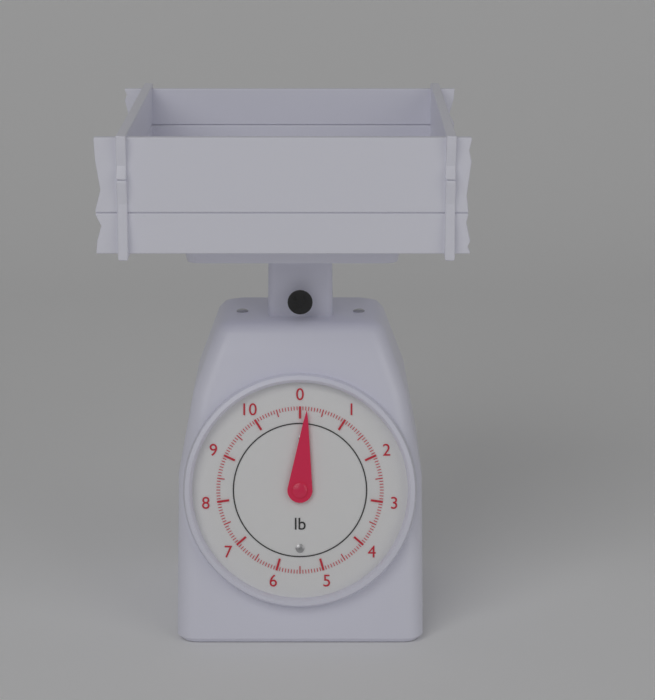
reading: 0.1500 lb
